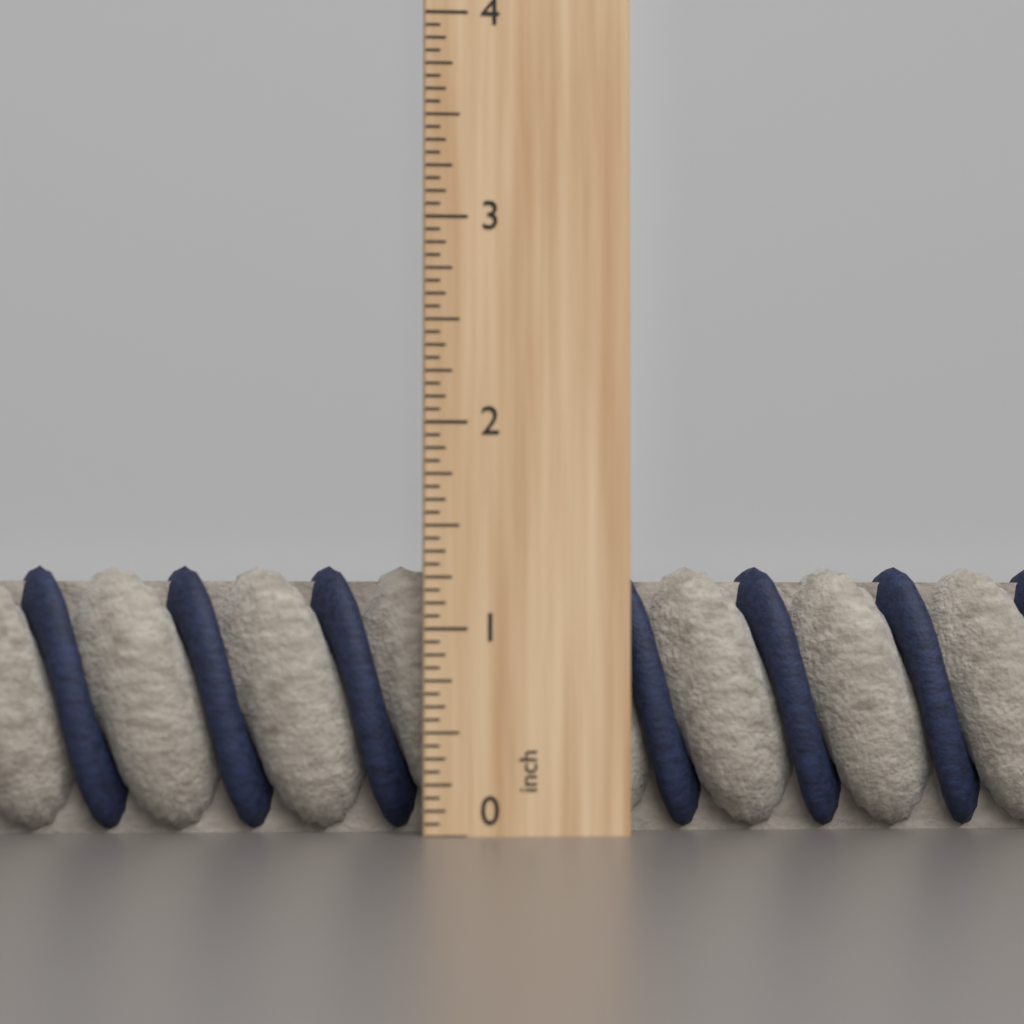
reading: 1.3125 inch
